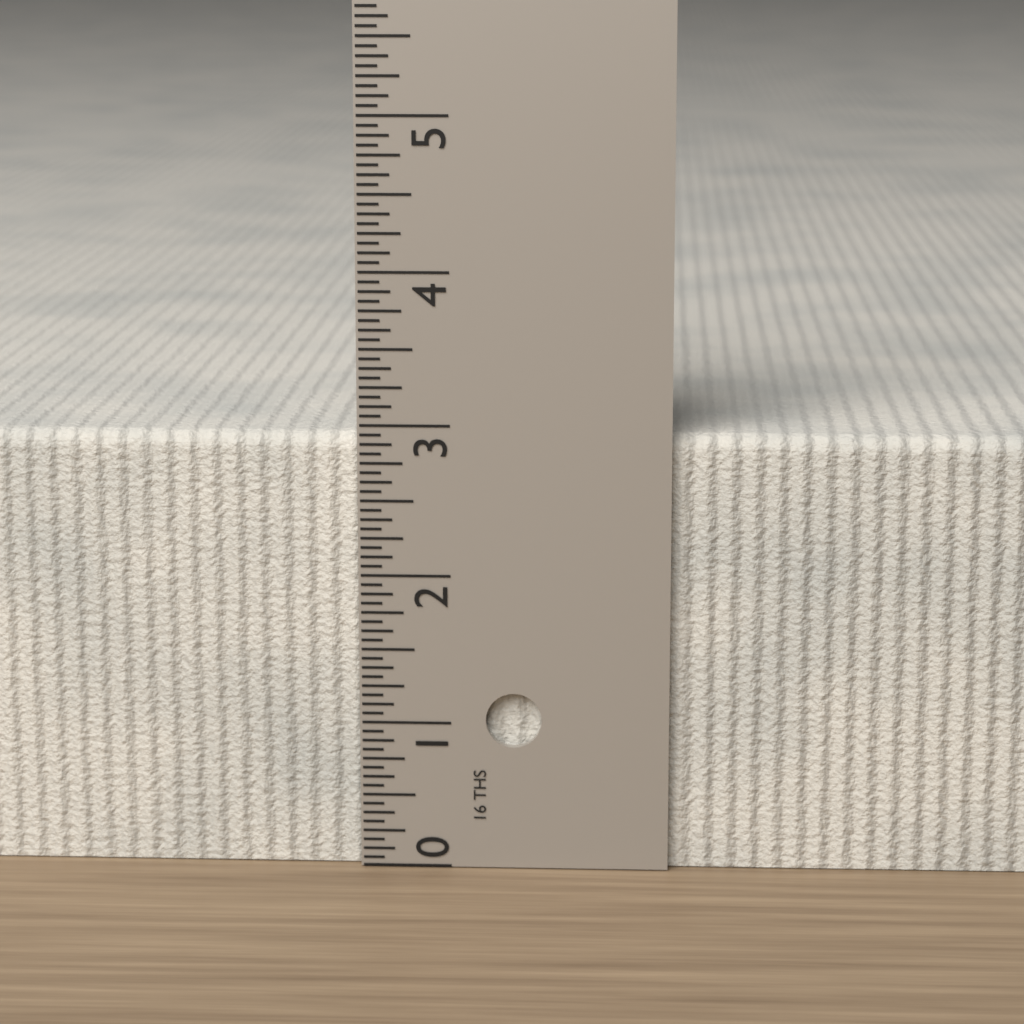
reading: 2.9375 in
